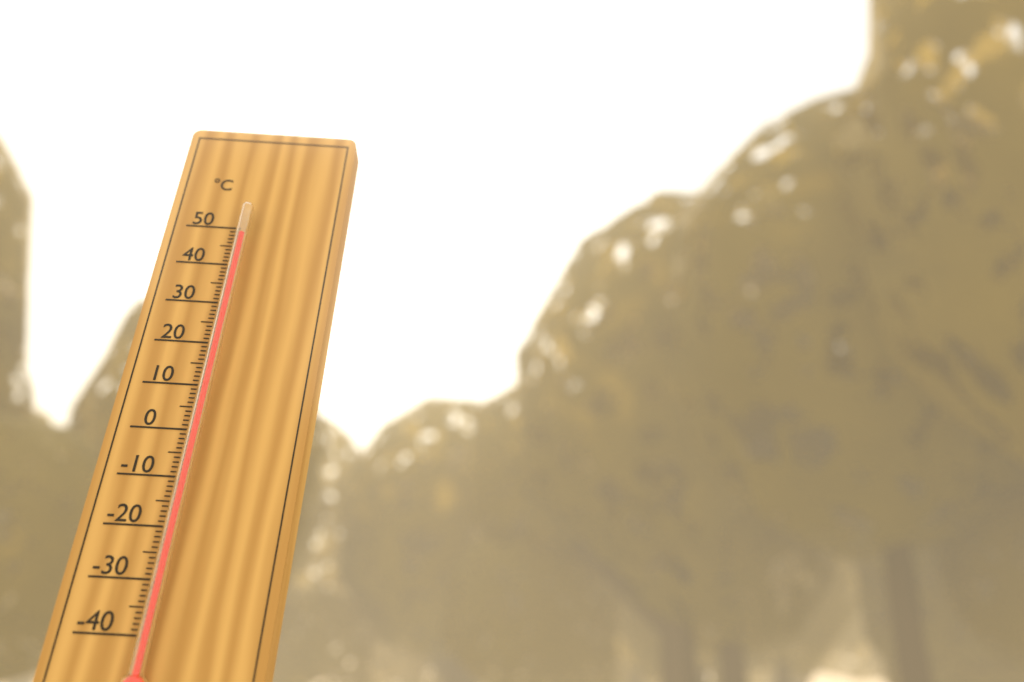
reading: 47 °C
